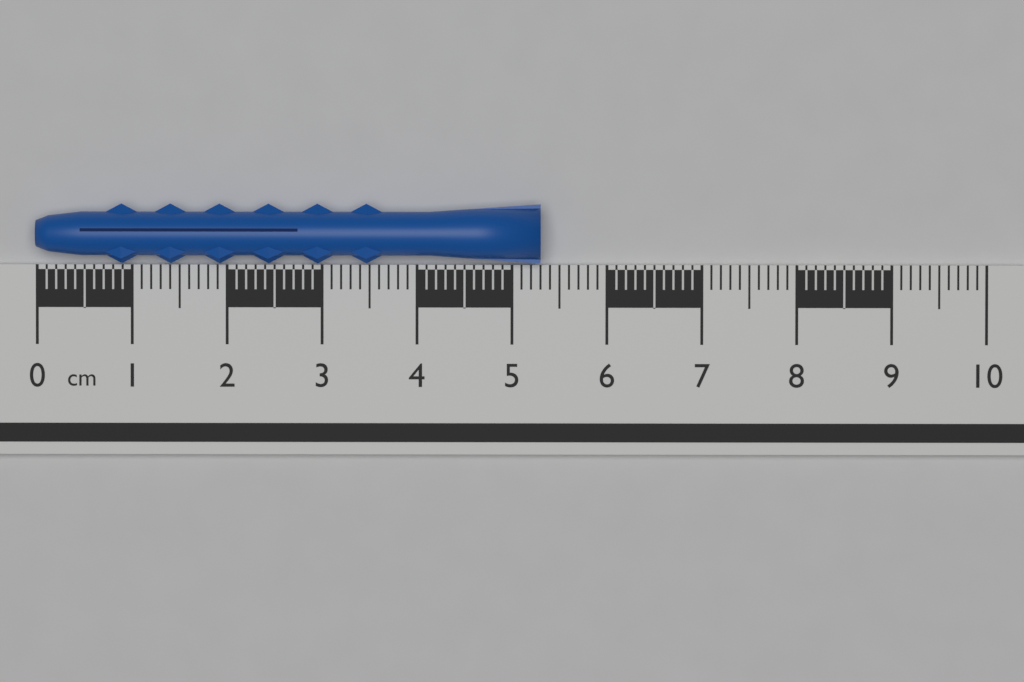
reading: 5.3 cm
